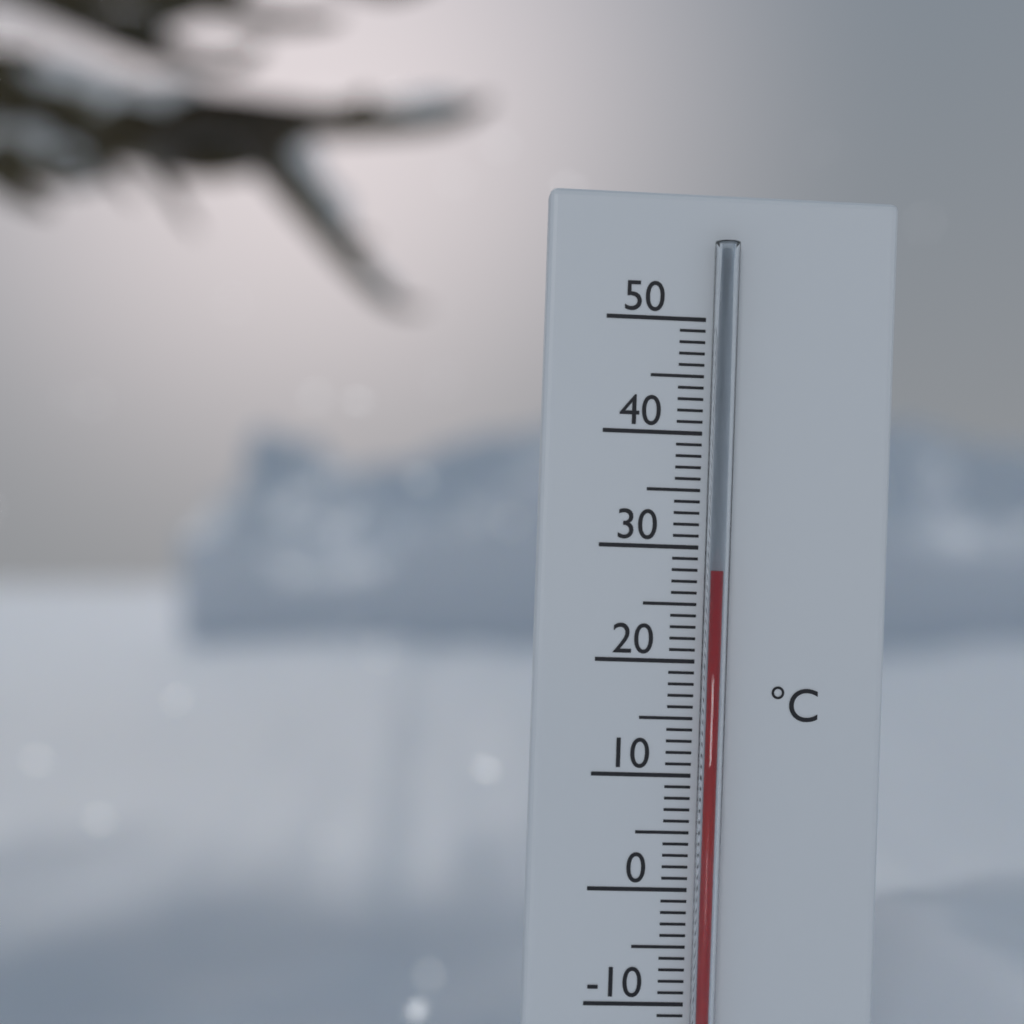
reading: 28 °C
